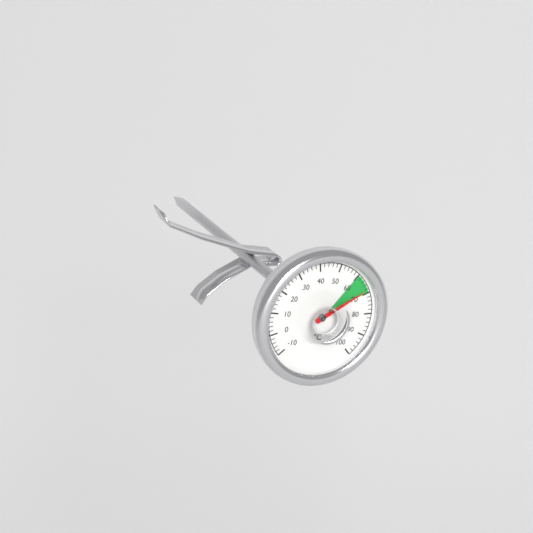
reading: 68 °C
